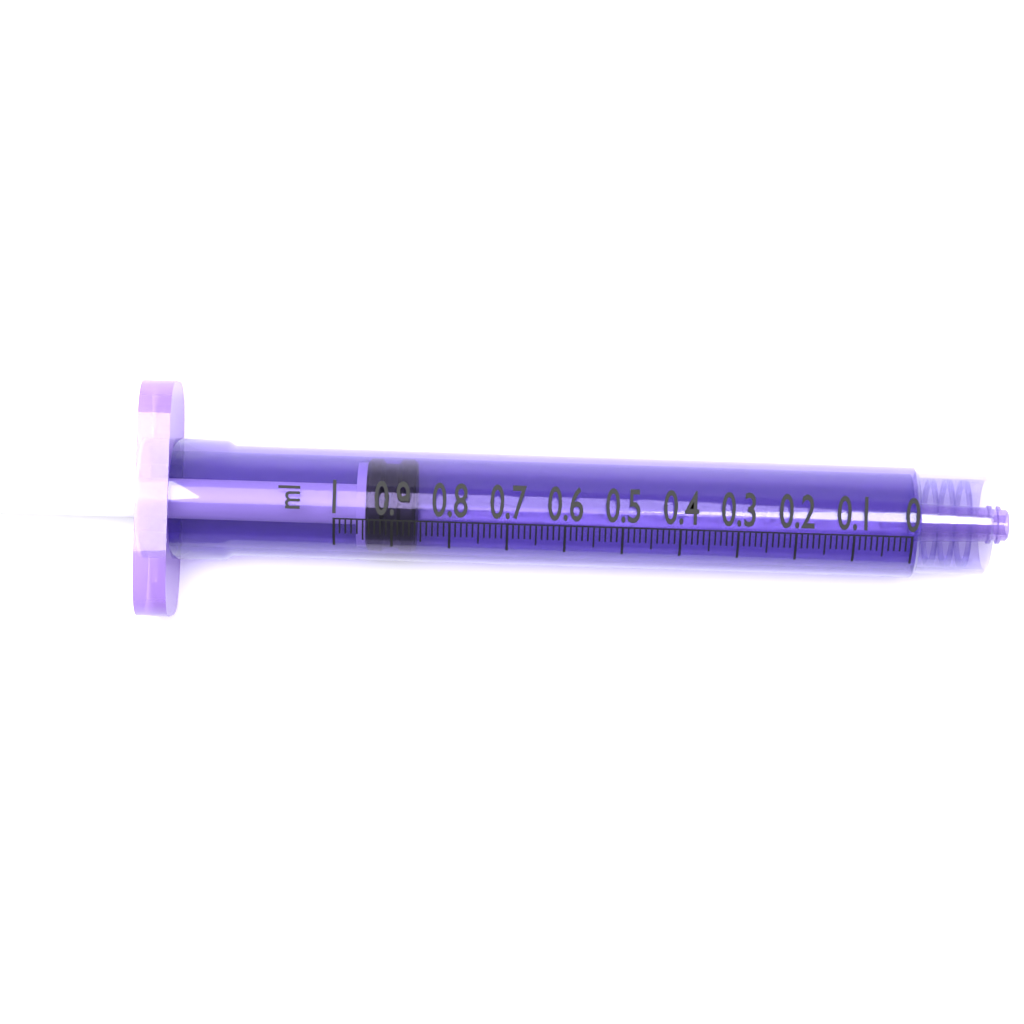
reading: 0.86 ml
